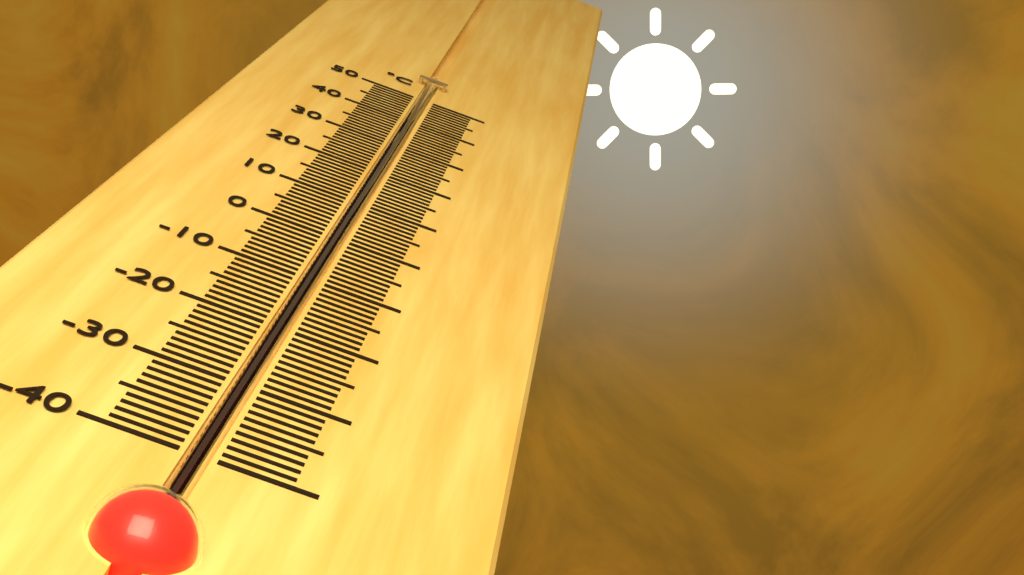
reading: 40 °C
